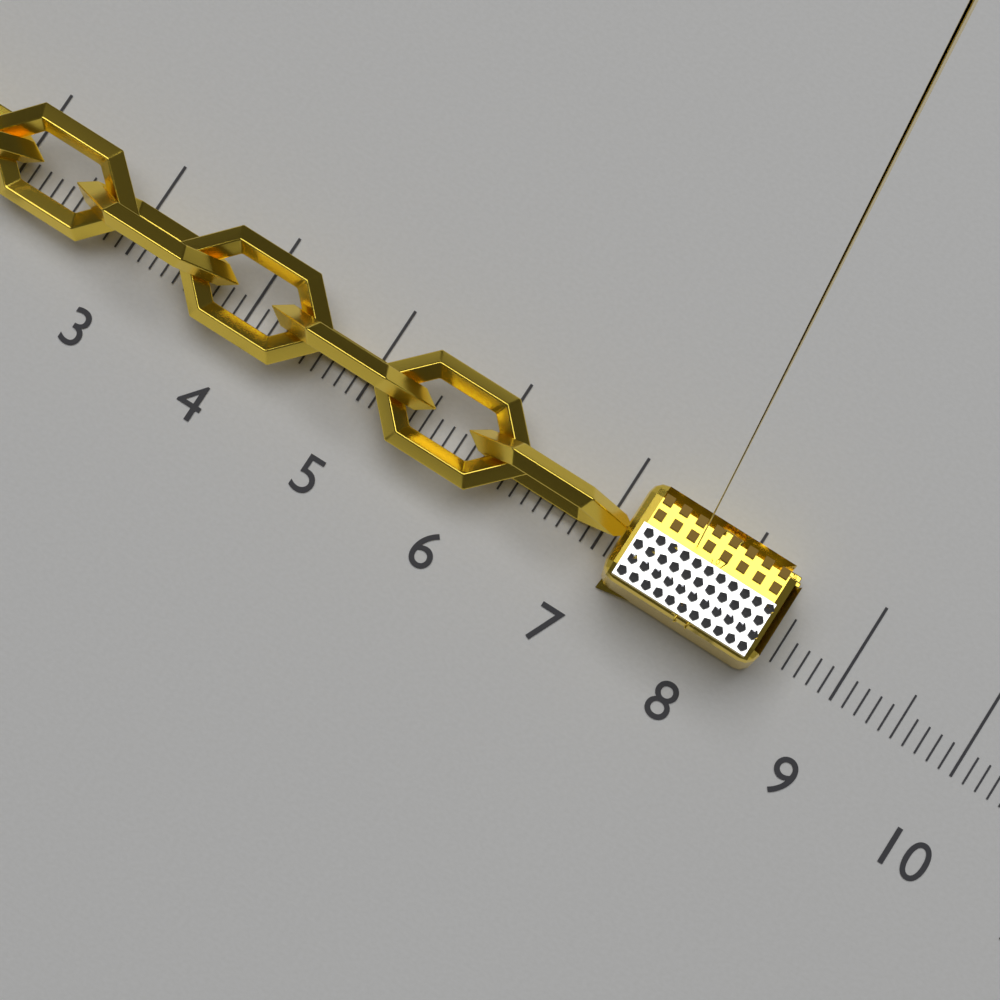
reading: 8.4 (no unit)
